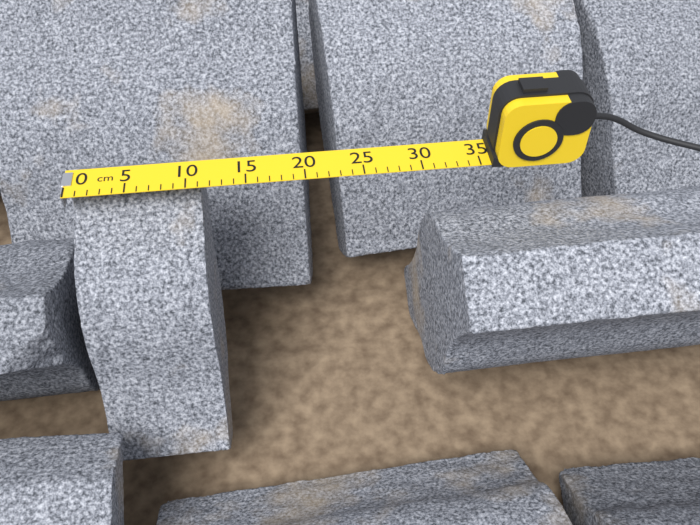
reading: 11 cm
